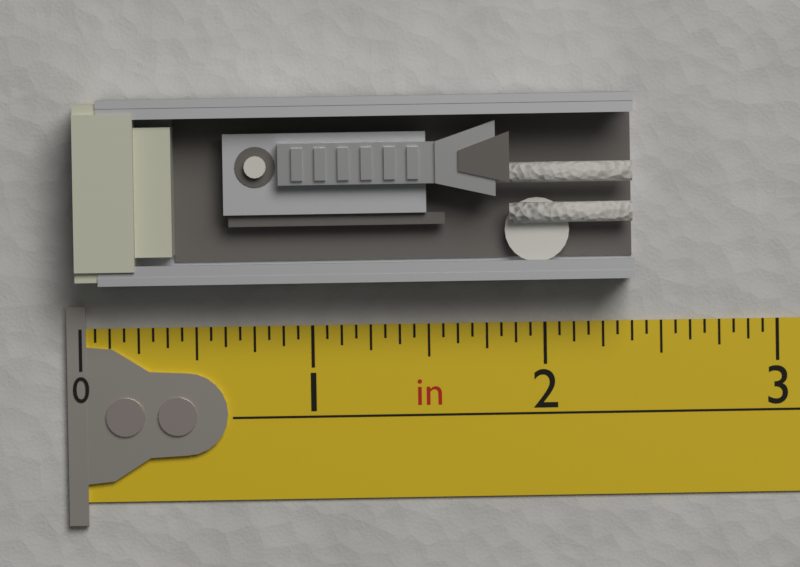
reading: 2.3750 in
